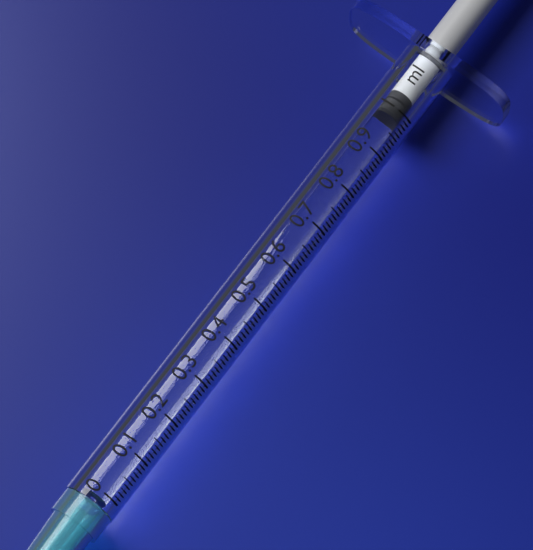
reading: 0.99 ml
